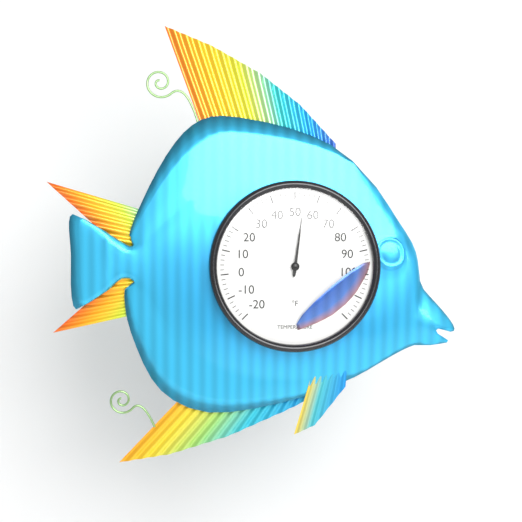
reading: 54 °F
